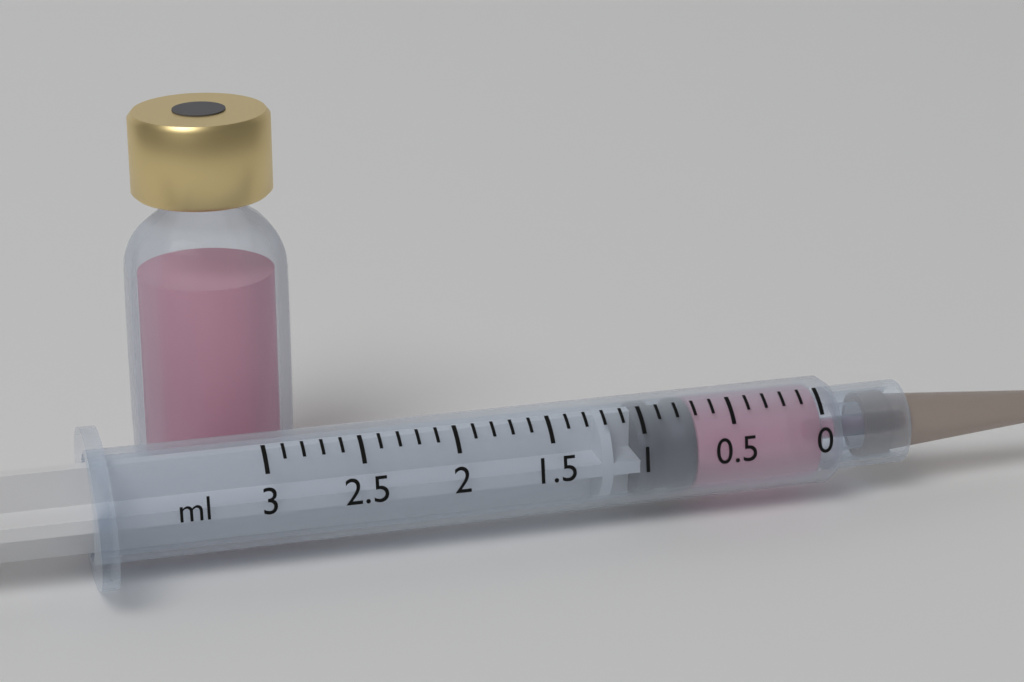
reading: 0.7 ml
